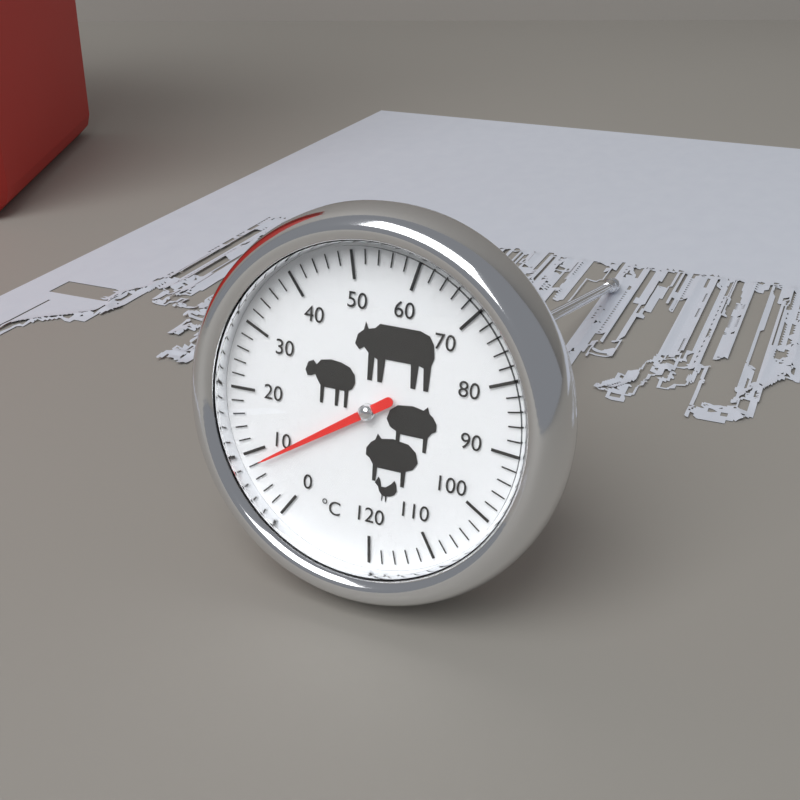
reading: 8 °C
